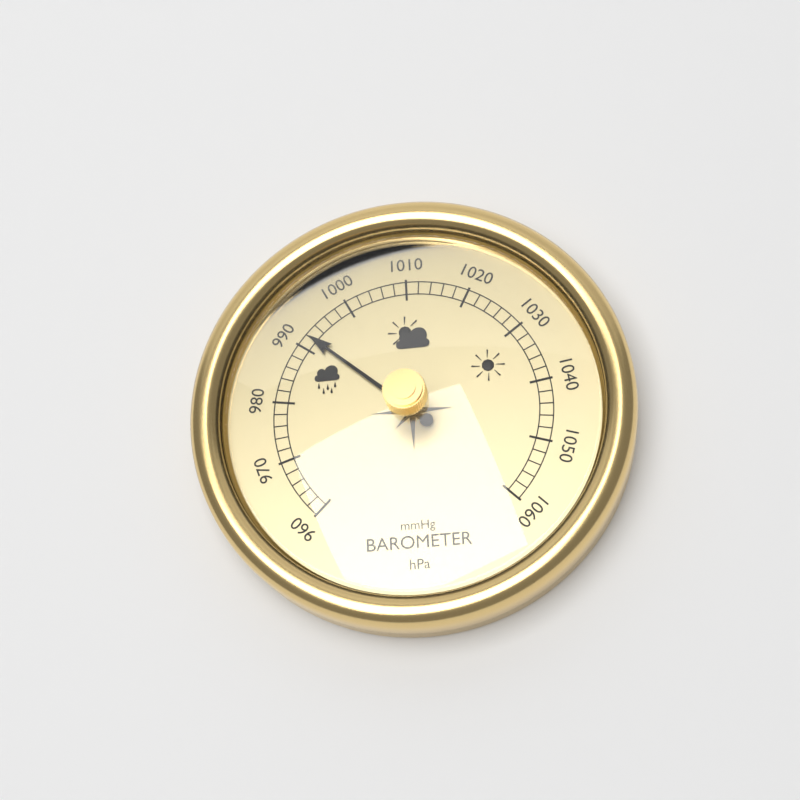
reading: 992 hPa
